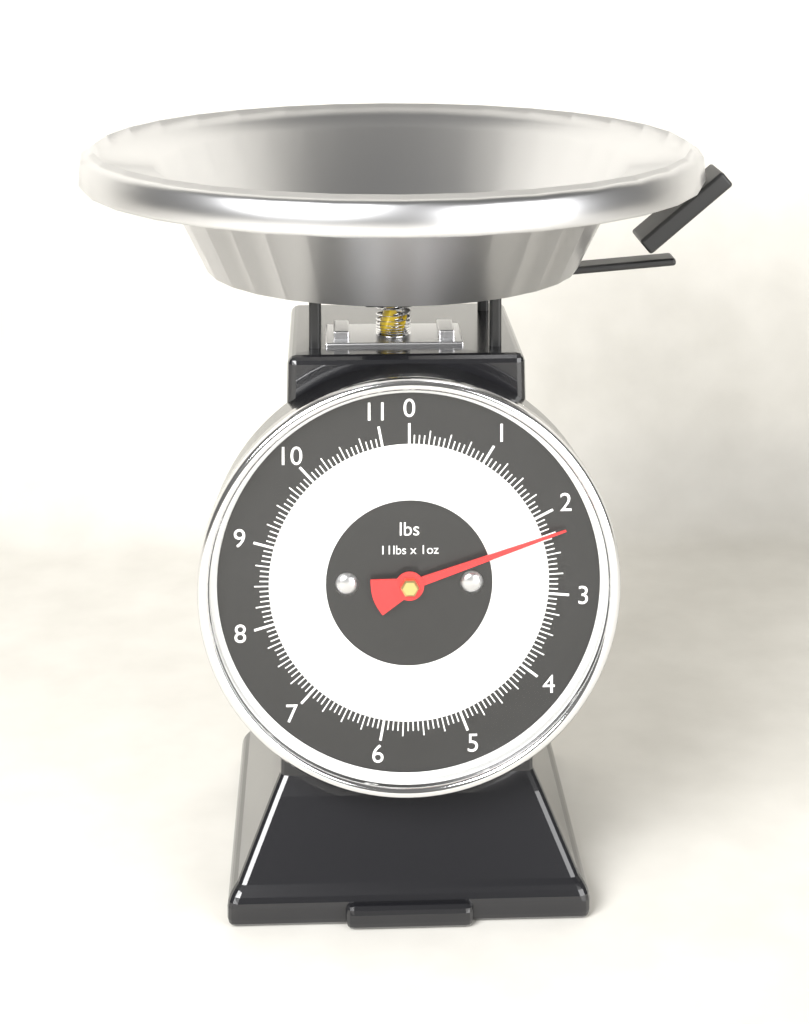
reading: 2.2500 lbs
